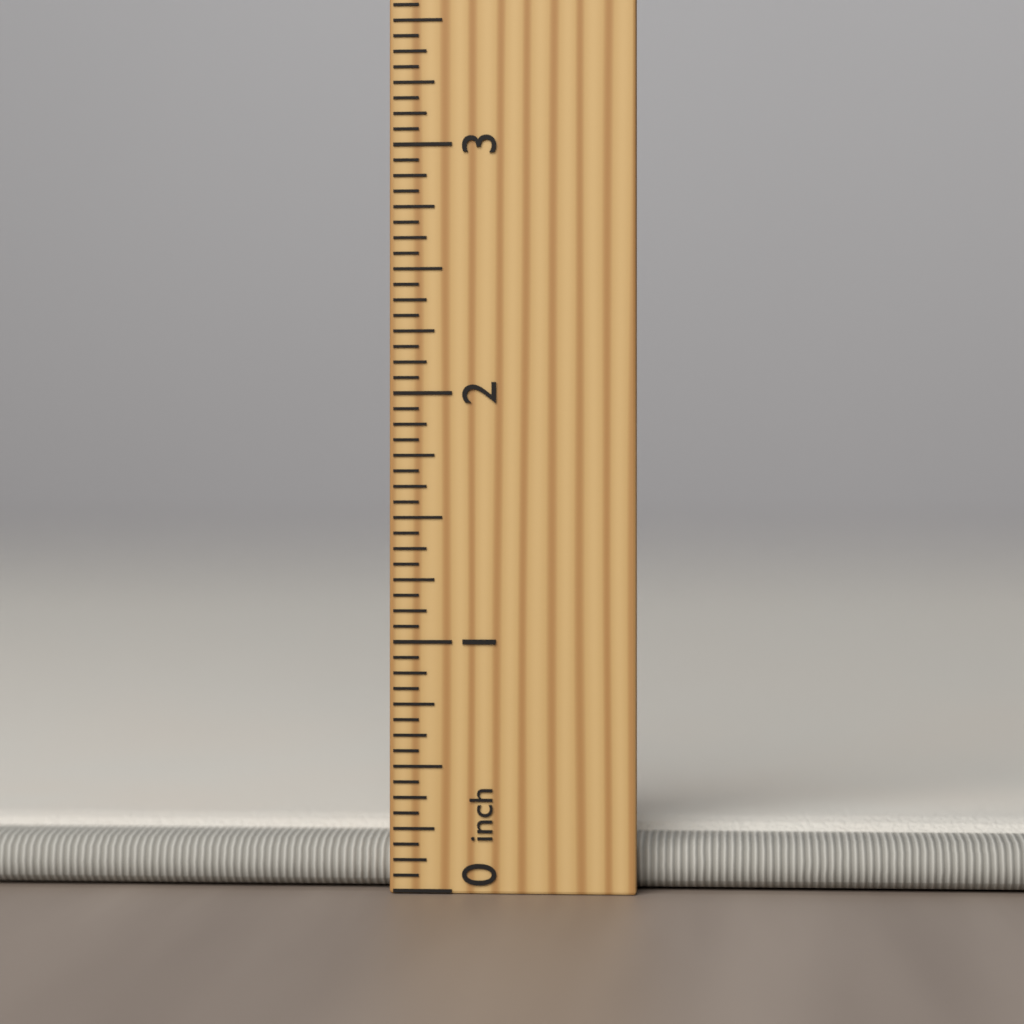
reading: 0.2500 inch
